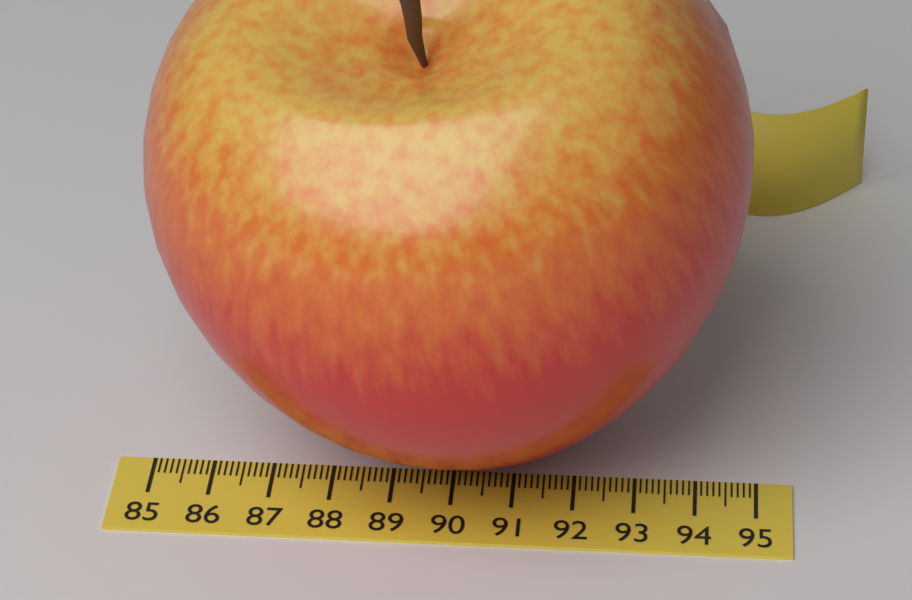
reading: 94.7 (no unit)
